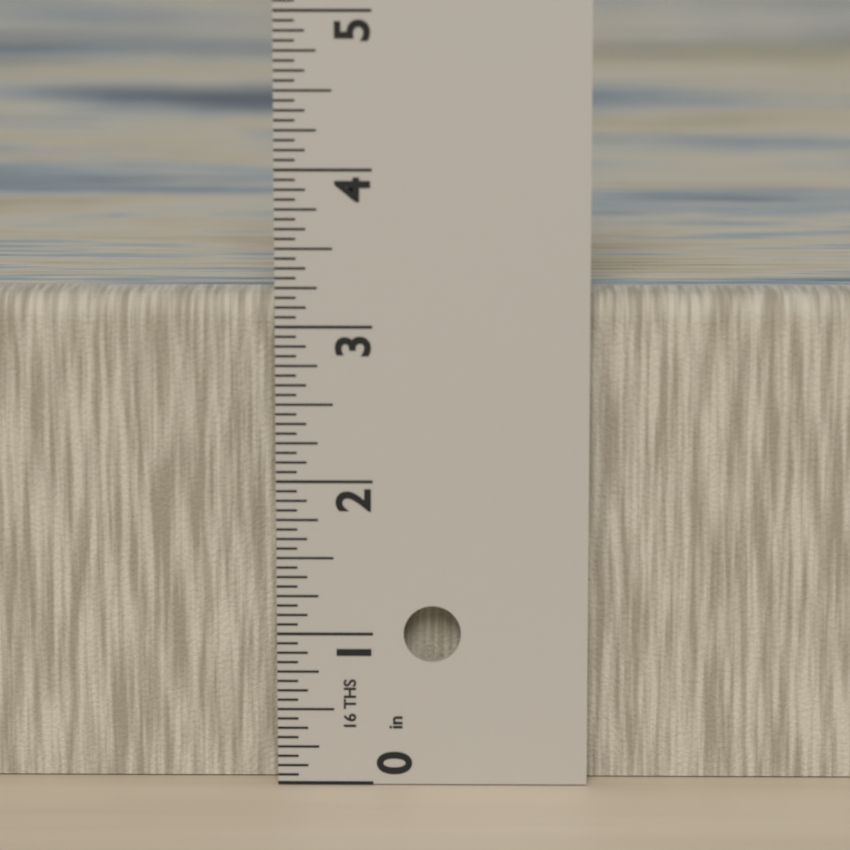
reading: 3.1875 in
